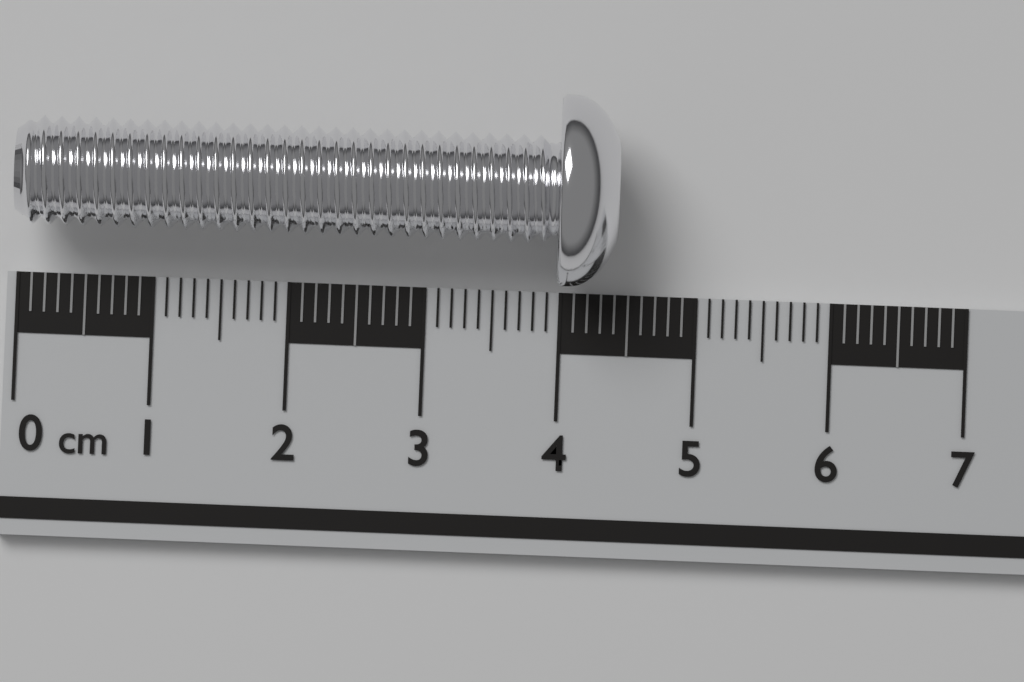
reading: 4.4 cm
